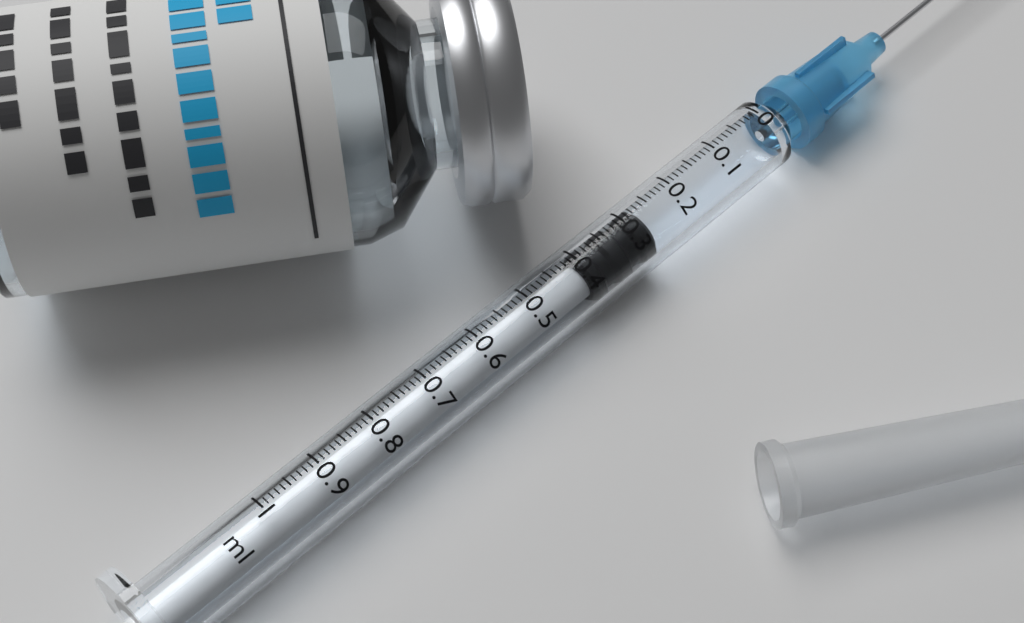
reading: 0.27 ml
